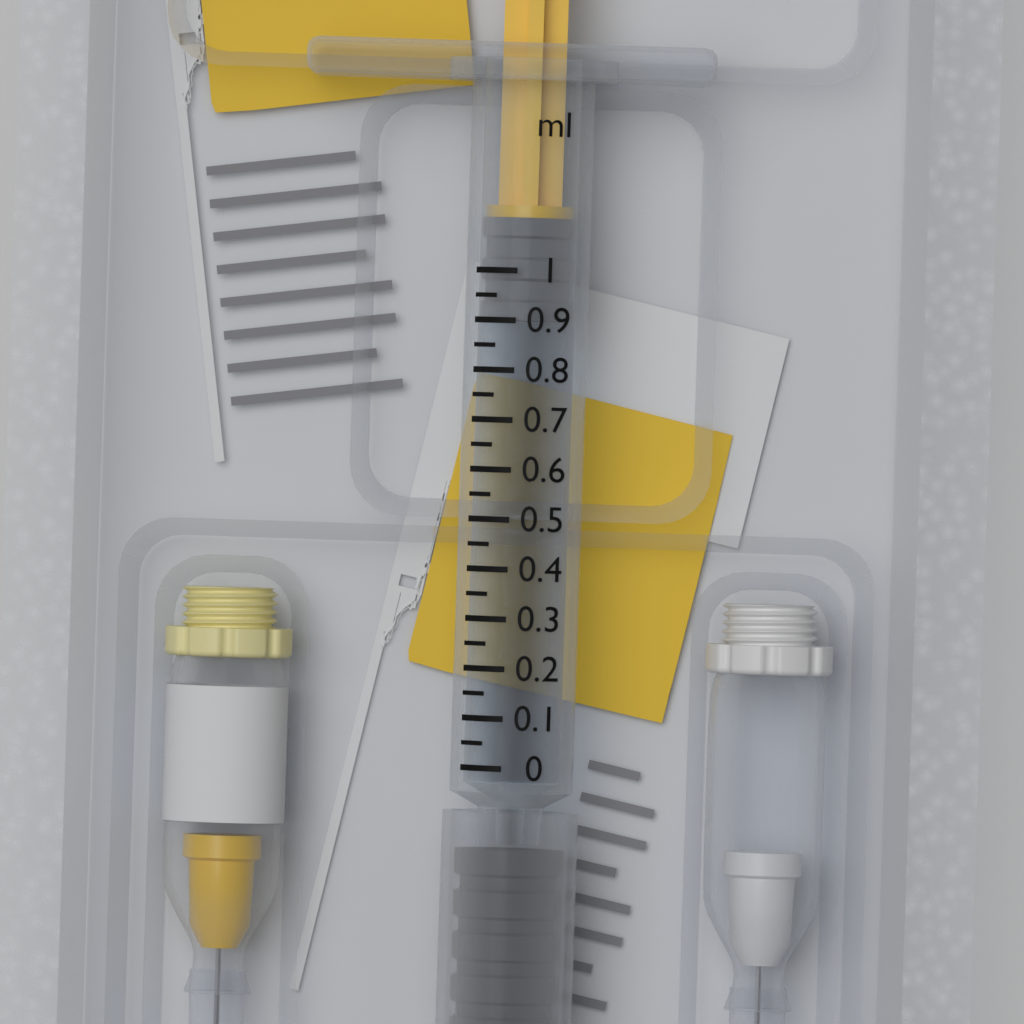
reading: 0.90 ml
